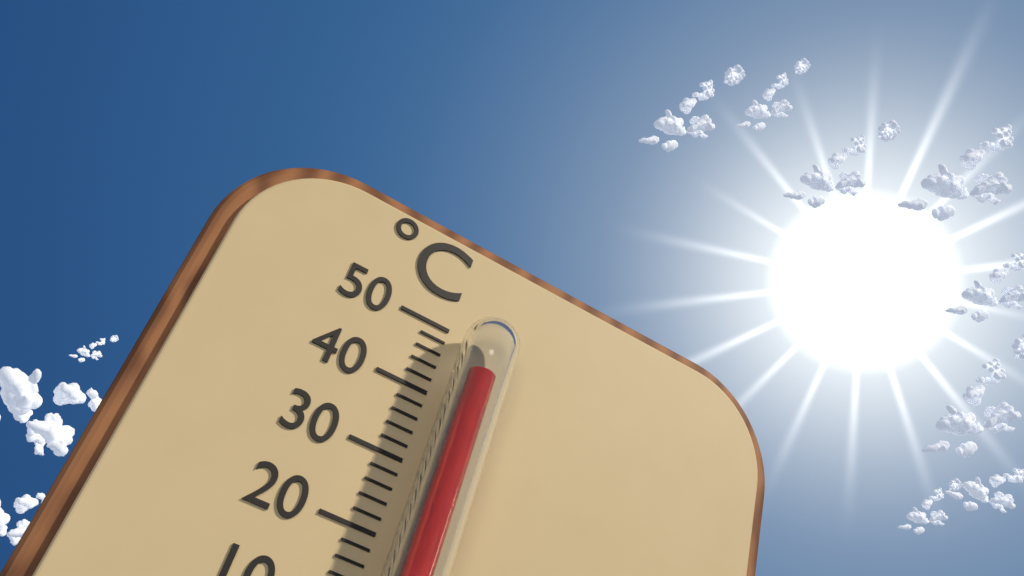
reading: 44 °C
